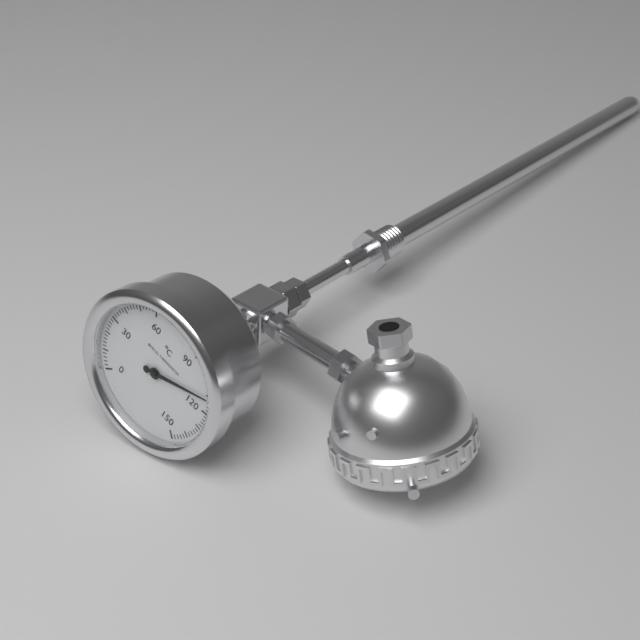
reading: 112 °C
